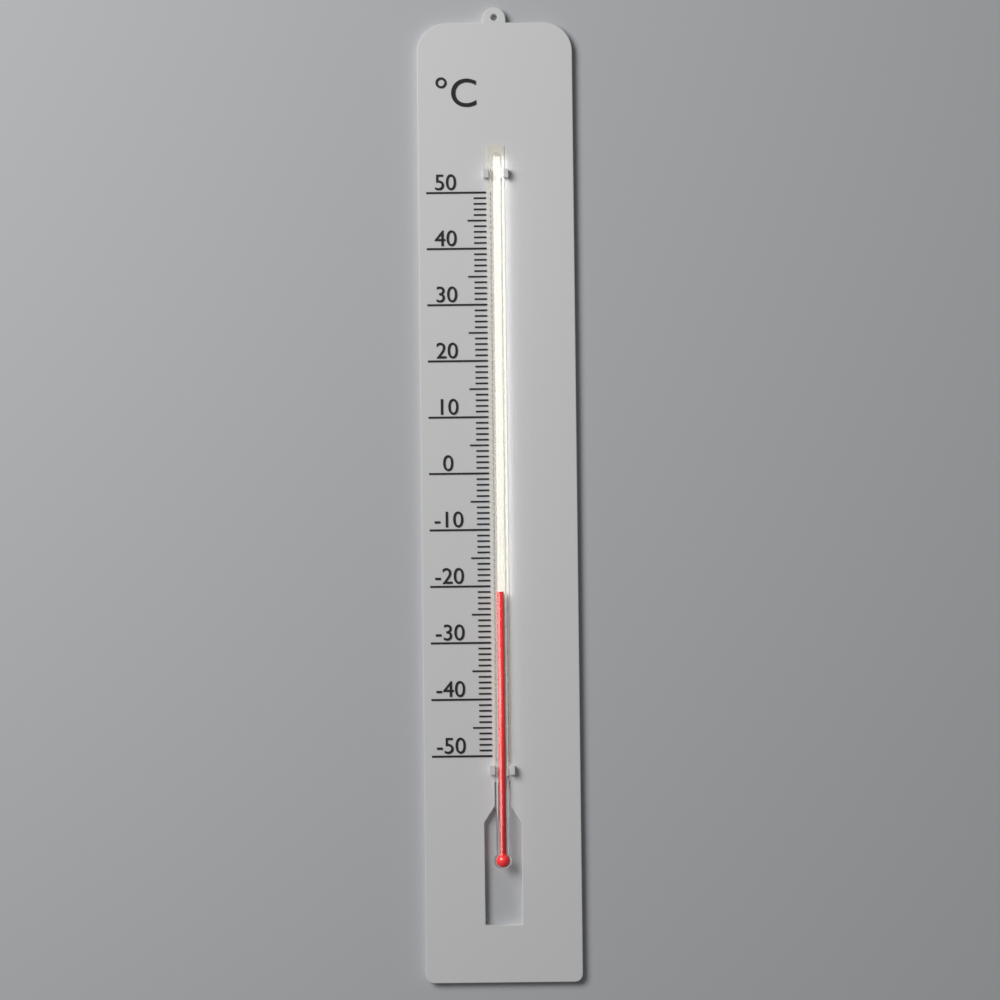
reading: -21 °C
